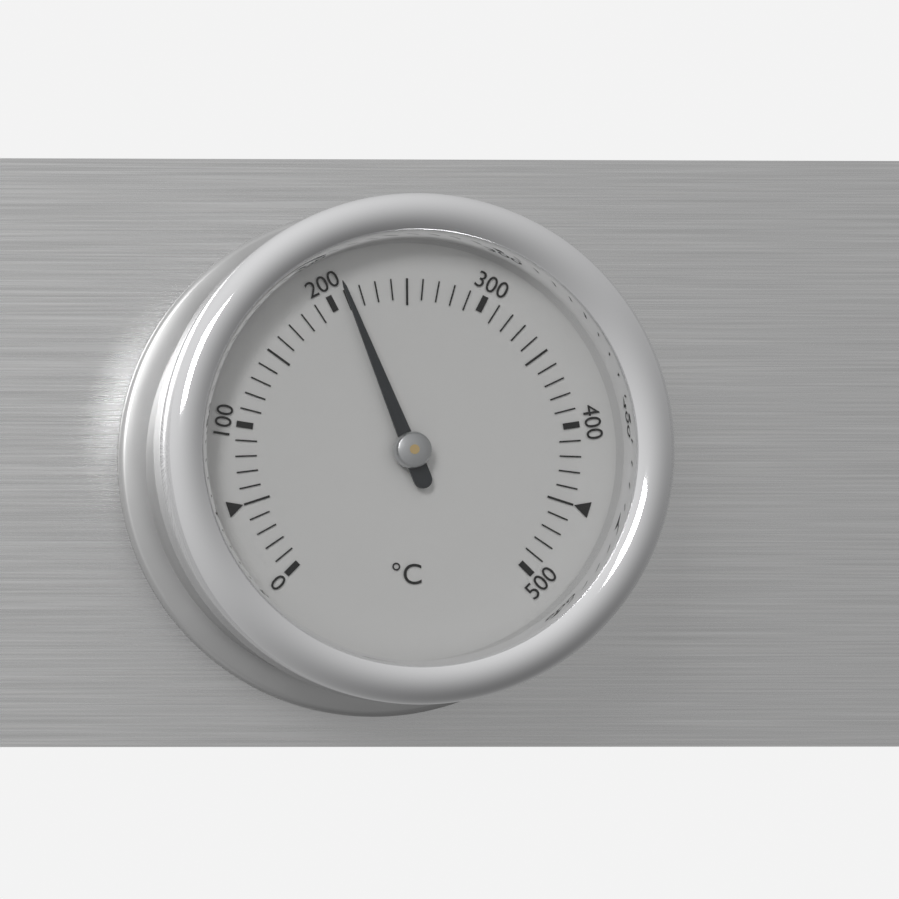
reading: 210 °C
